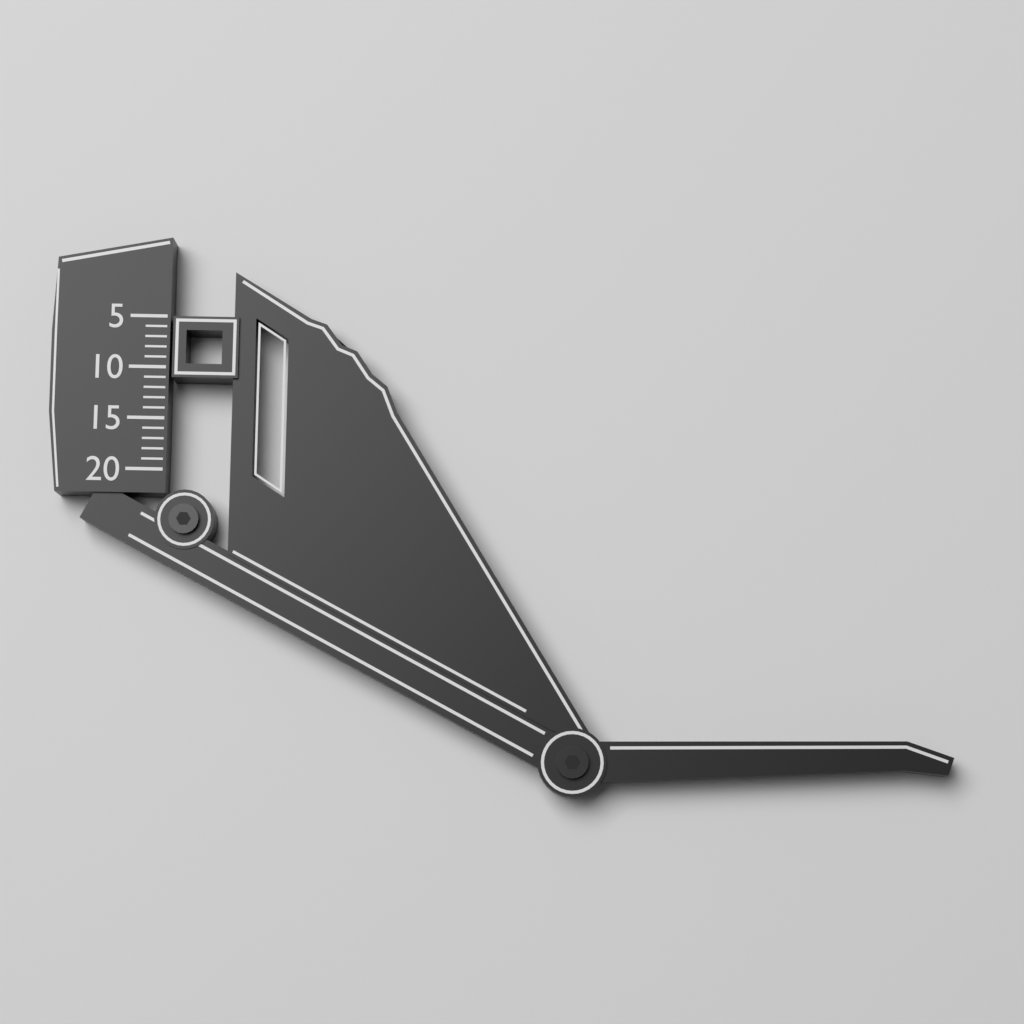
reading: 11 (no unit)
